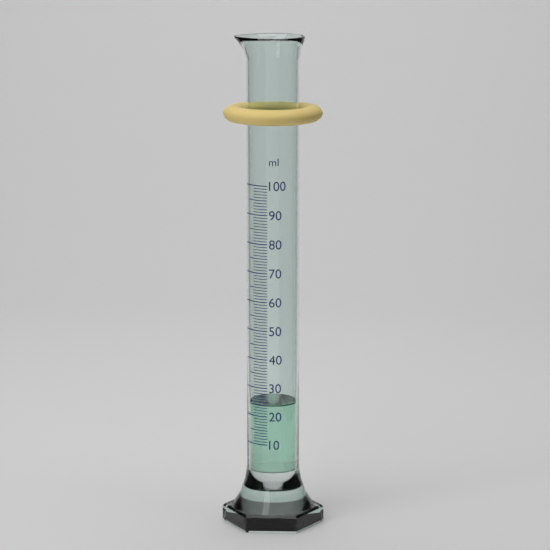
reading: 24 ml
